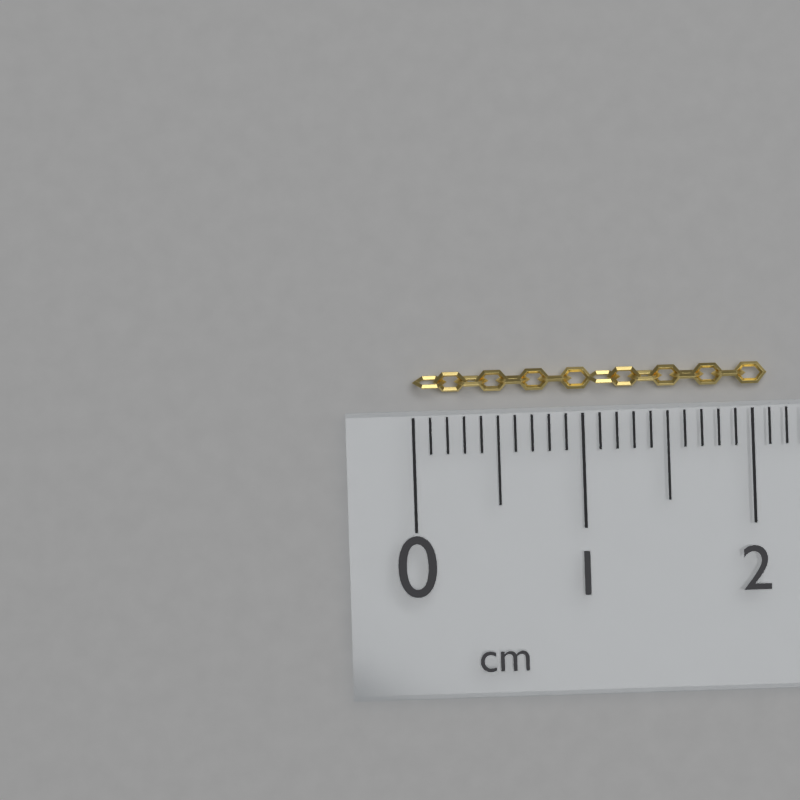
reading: 2.1 cm
